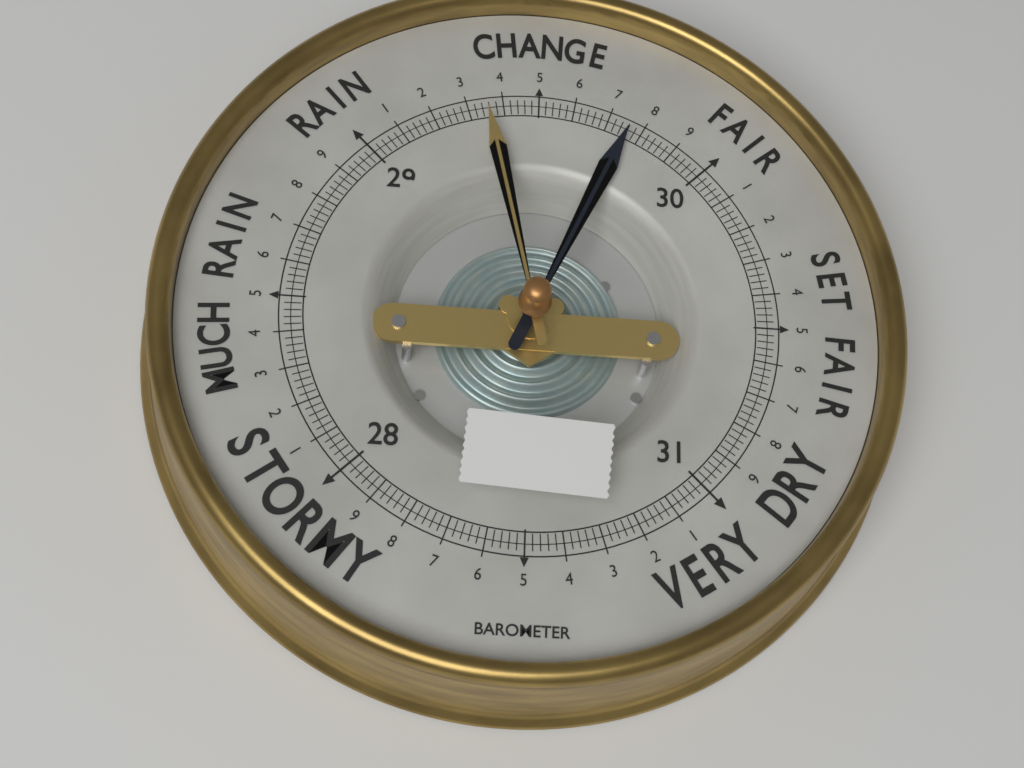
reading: 29.76 (no unit)
